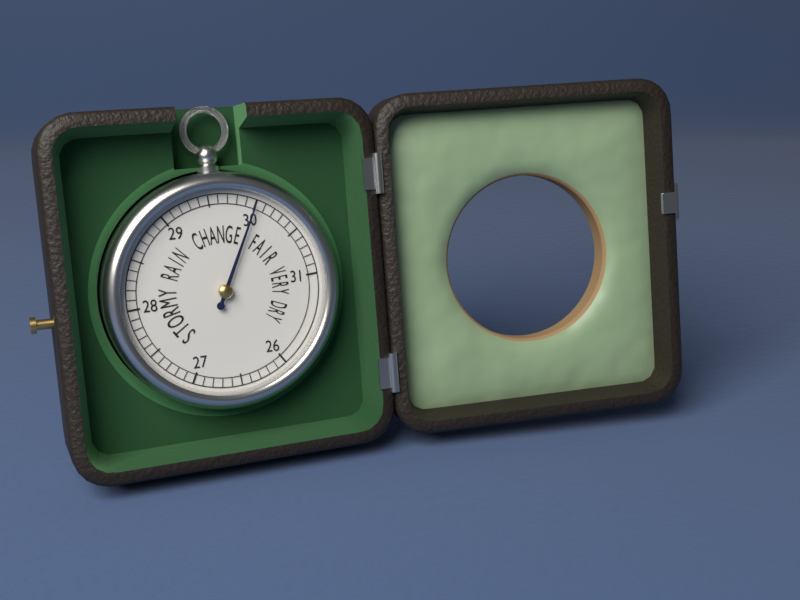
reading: 30.0 (no unit)
